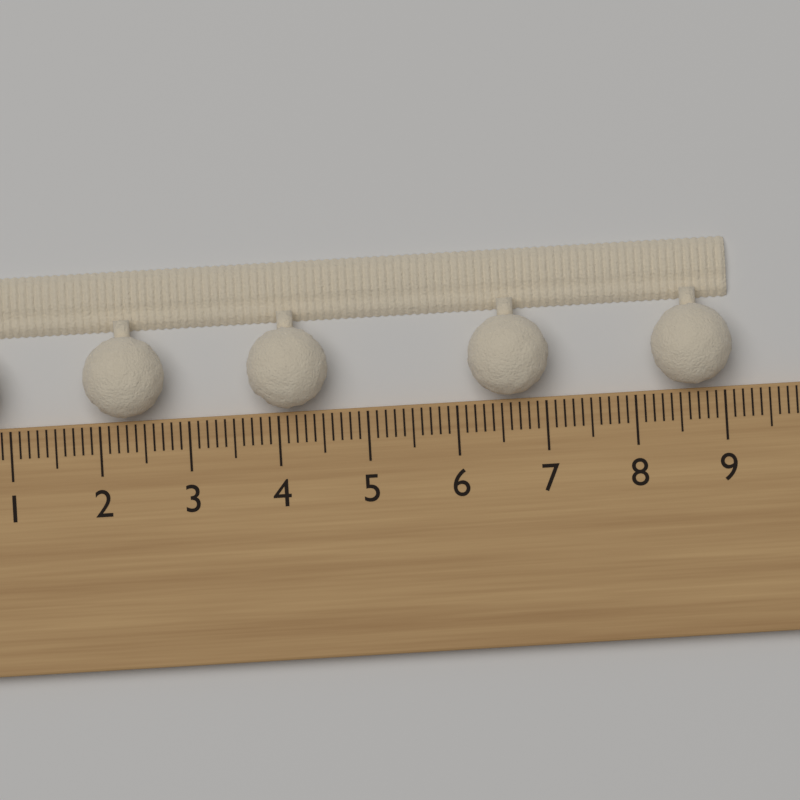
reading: 9.1 cm
